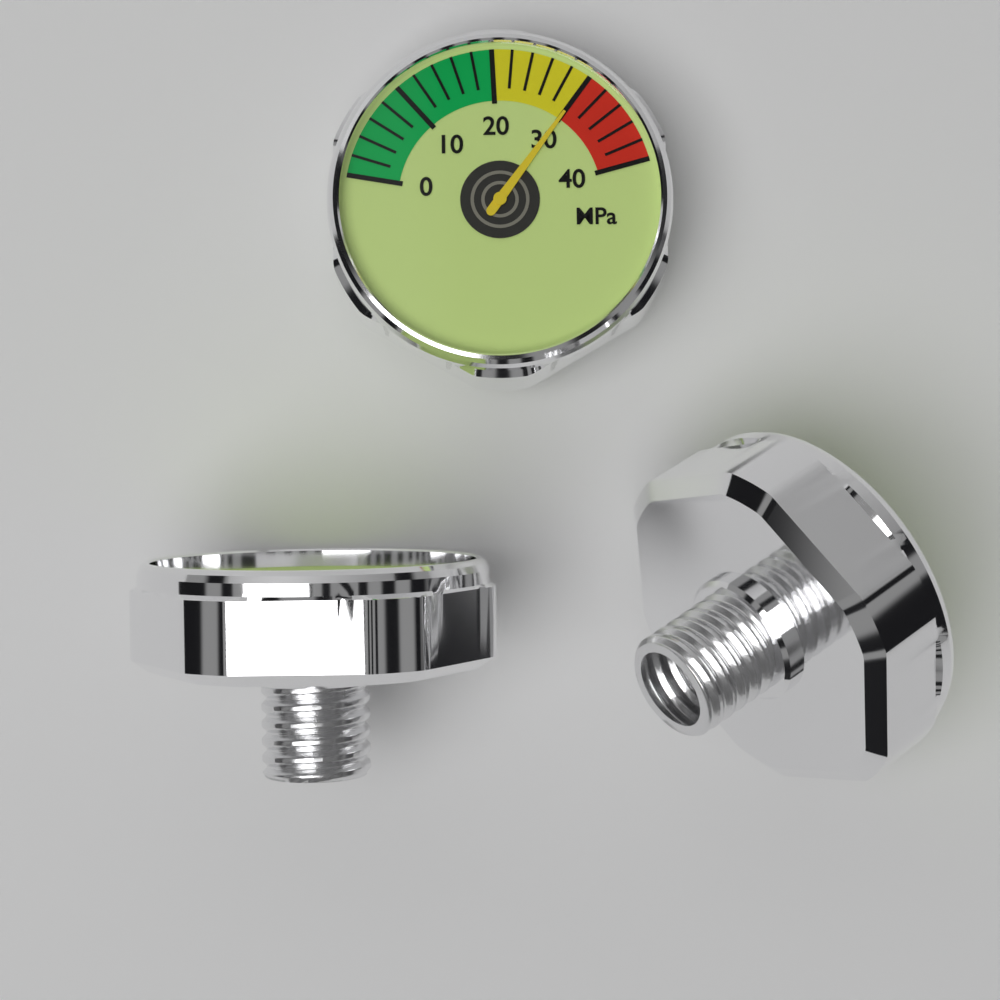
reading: 30 MPa
